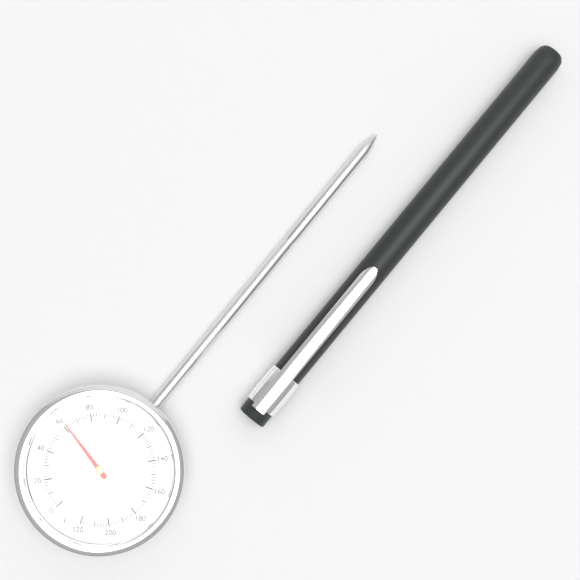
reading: 62 °F
